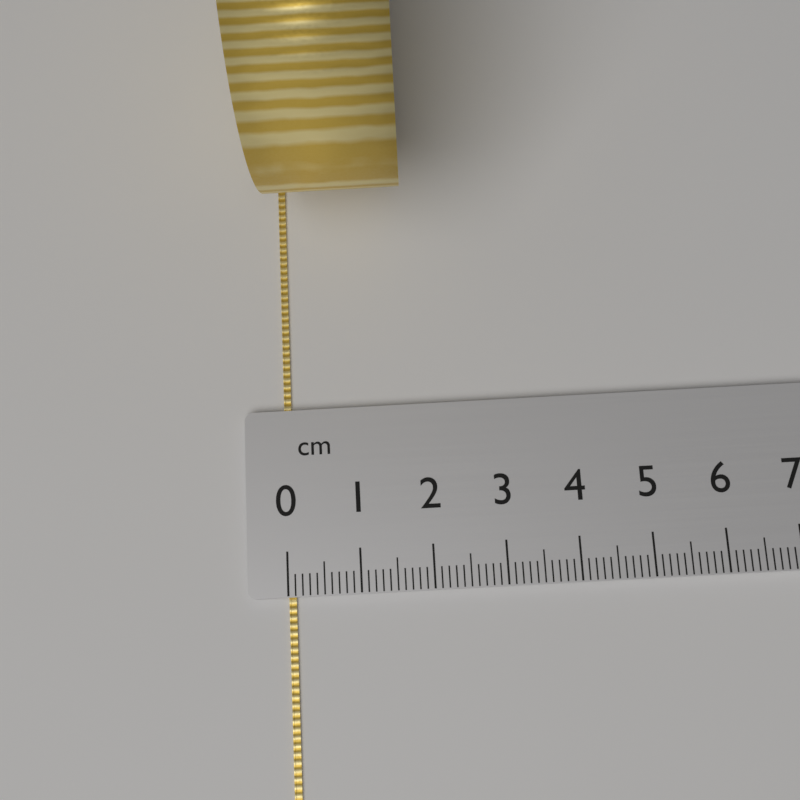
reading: 0.1 cm
